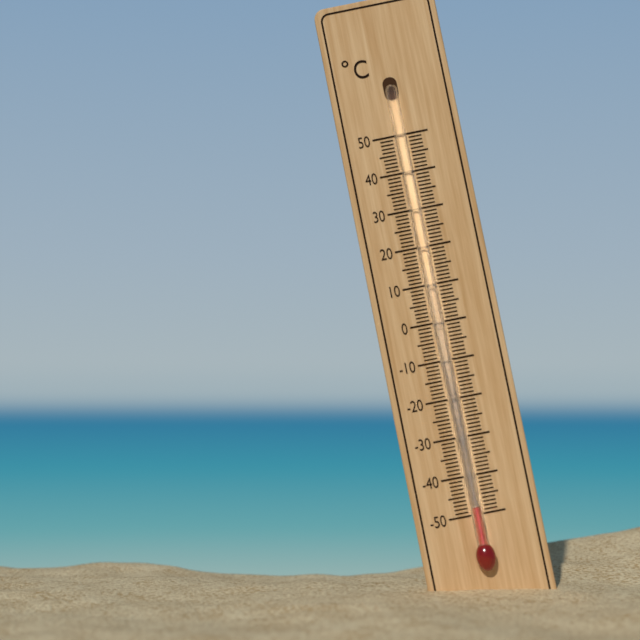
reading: -48 °C
